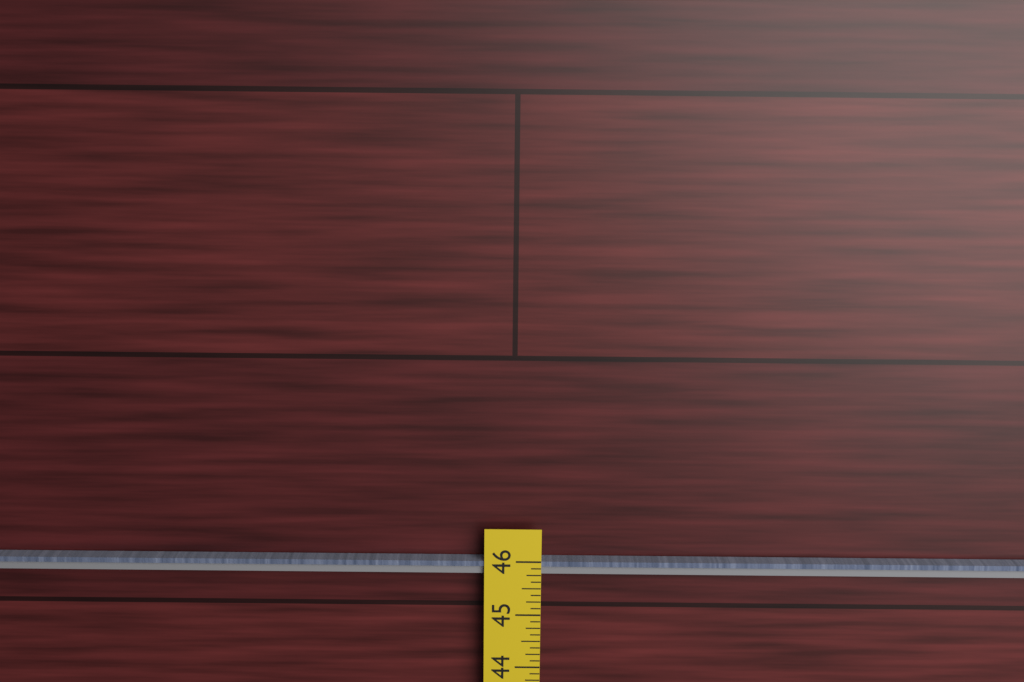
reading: 45.750 in
